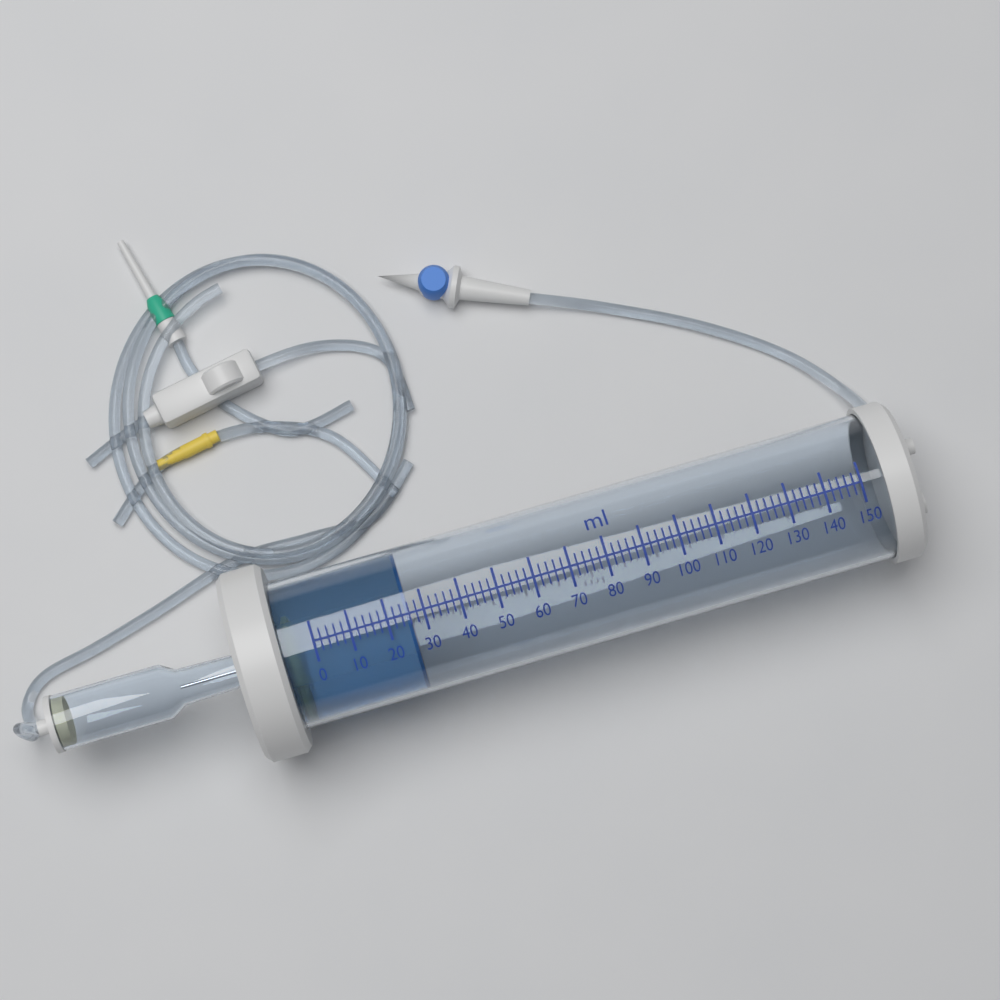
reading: 26 ml
